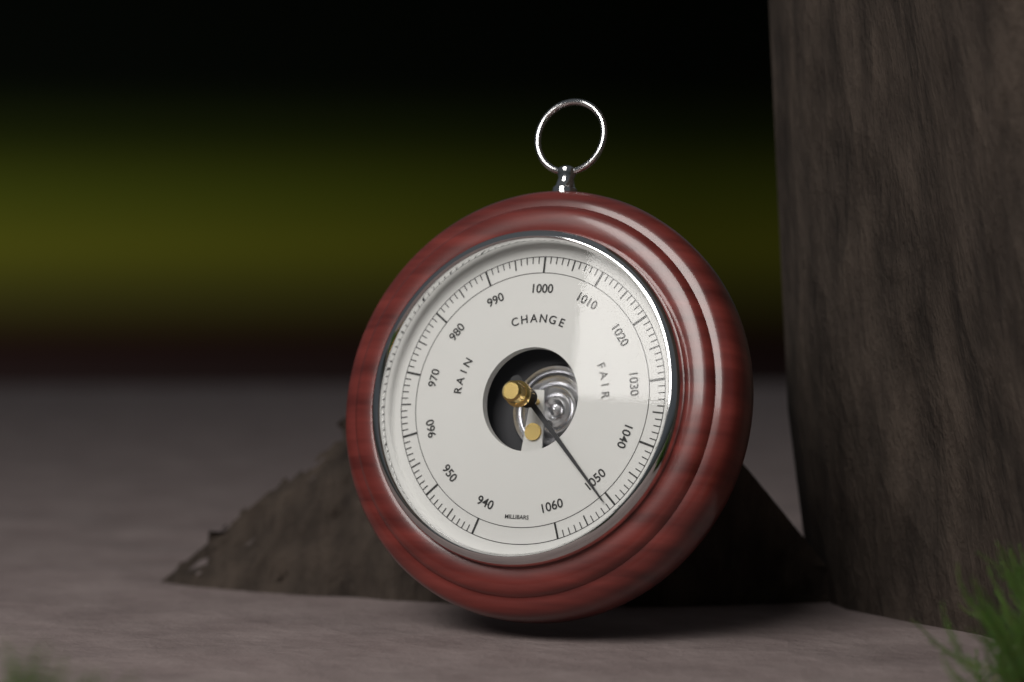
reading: 1051 mbar
